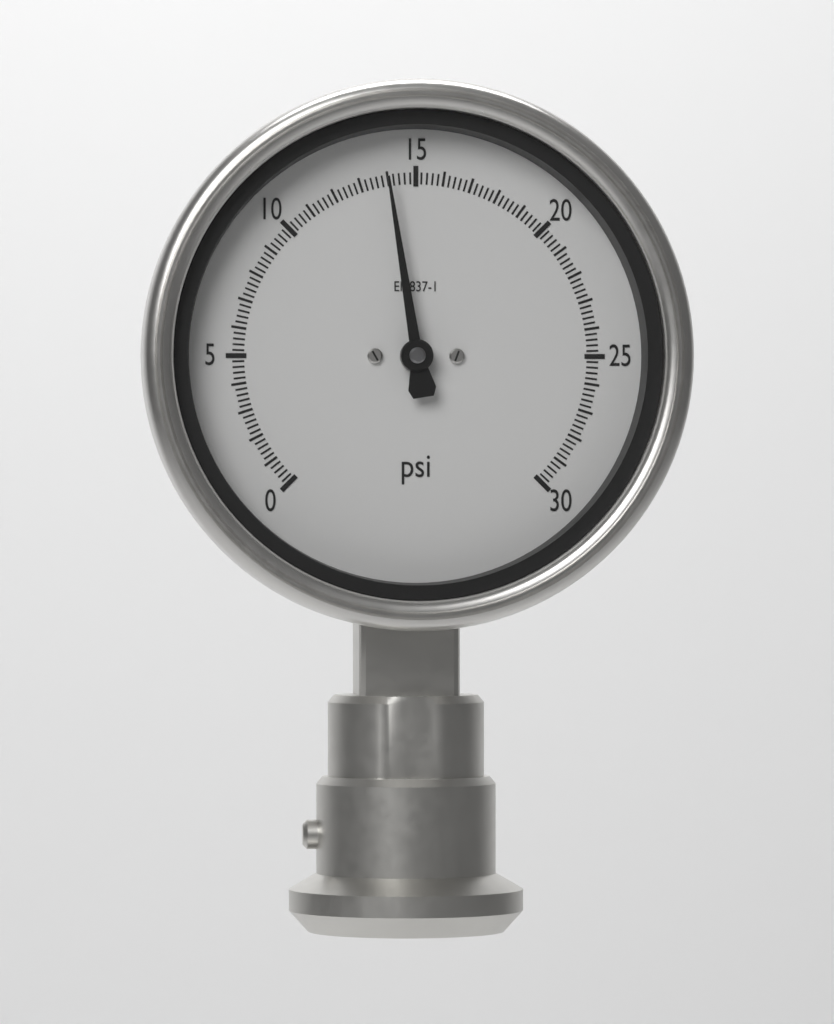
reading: 14.0 psi
